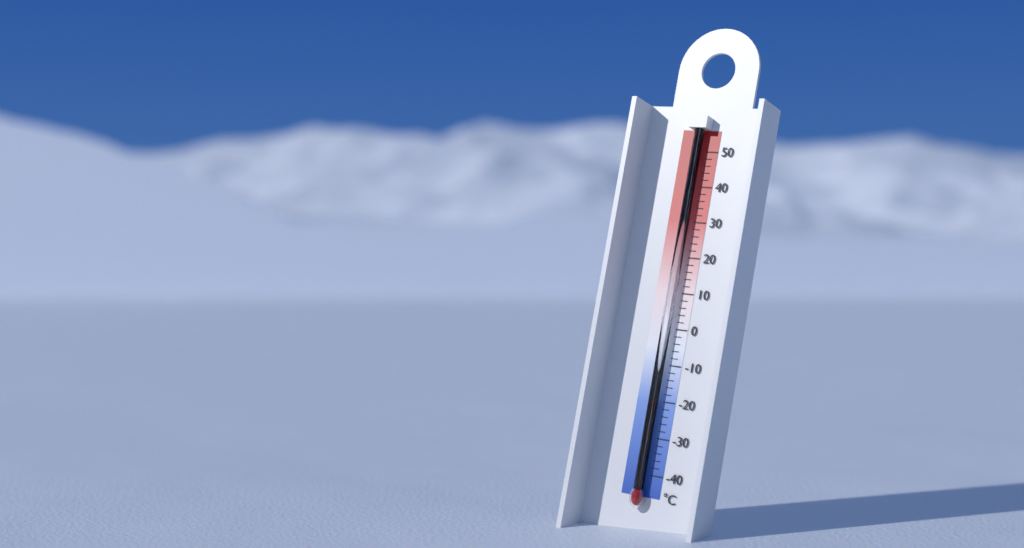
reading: -20 °C
